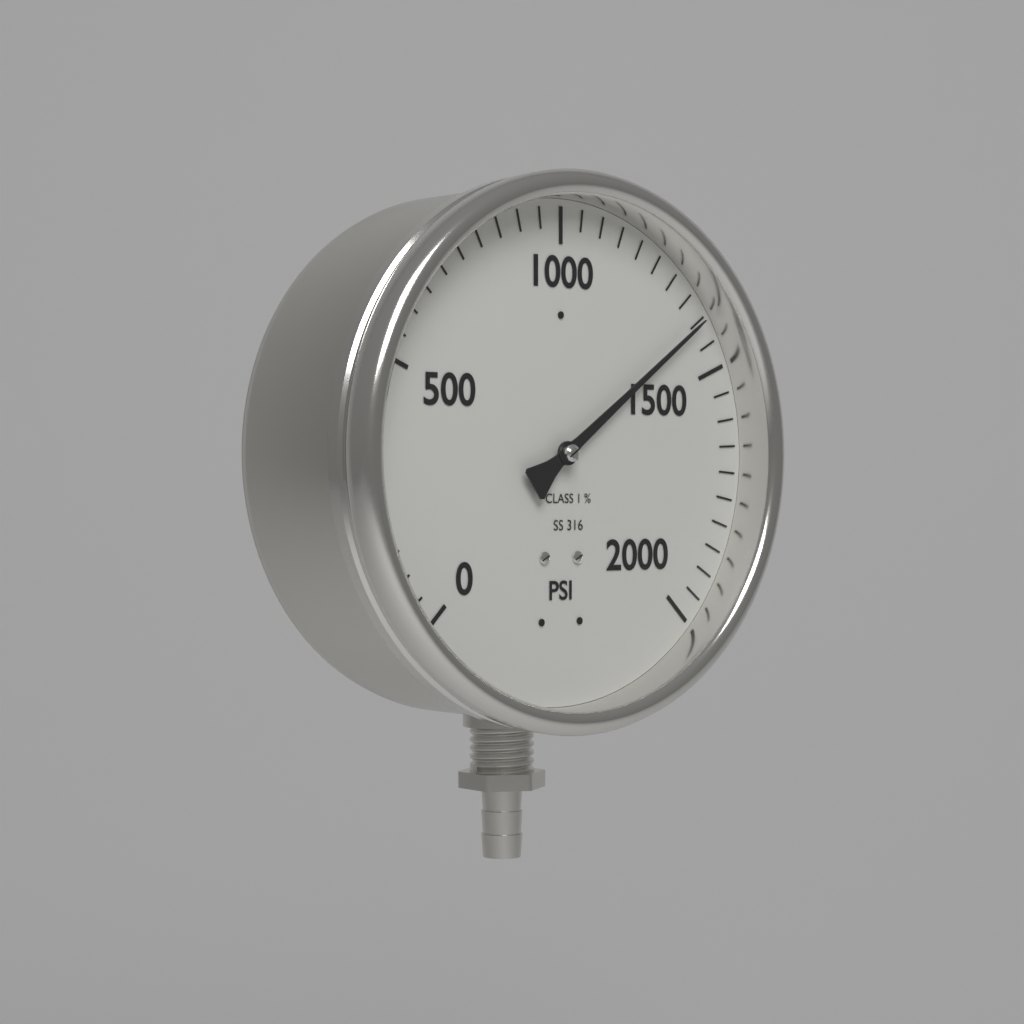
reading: 1400 psi
